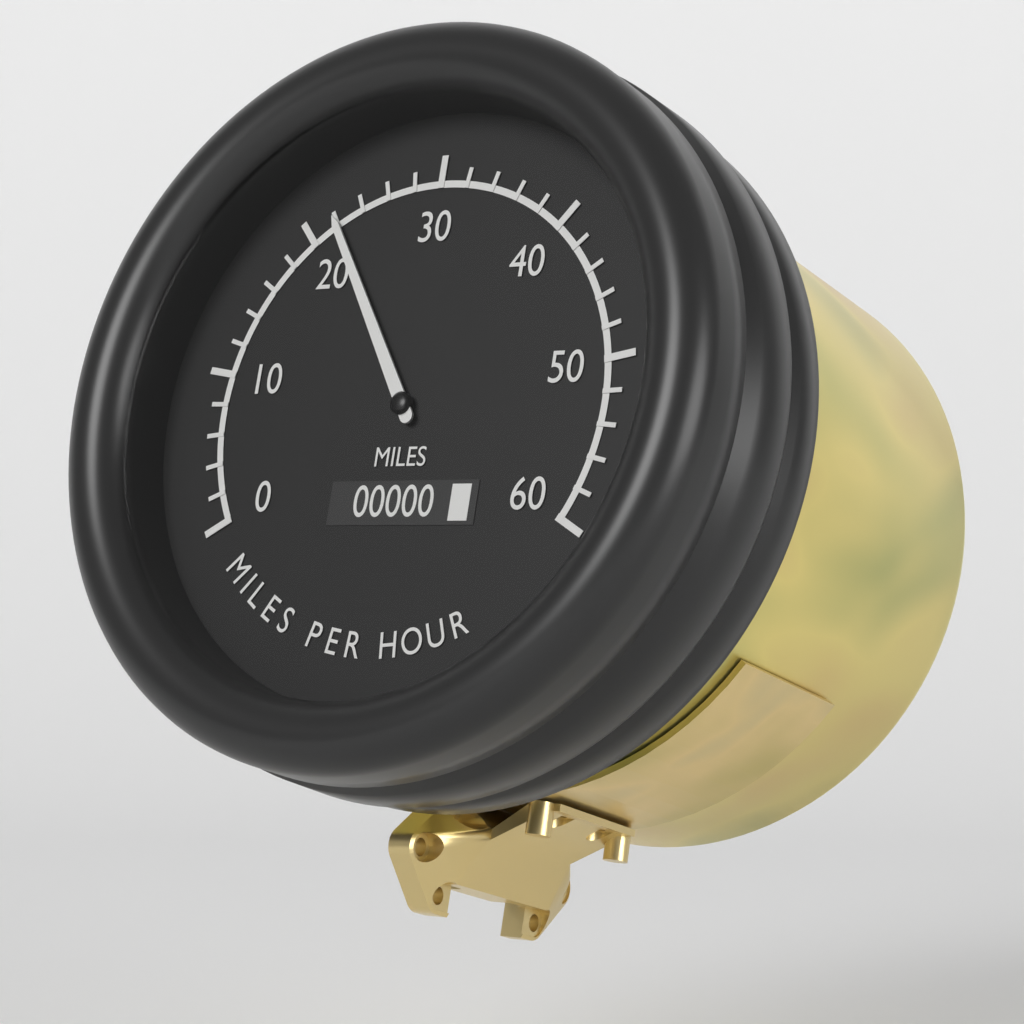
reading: 22 mph
